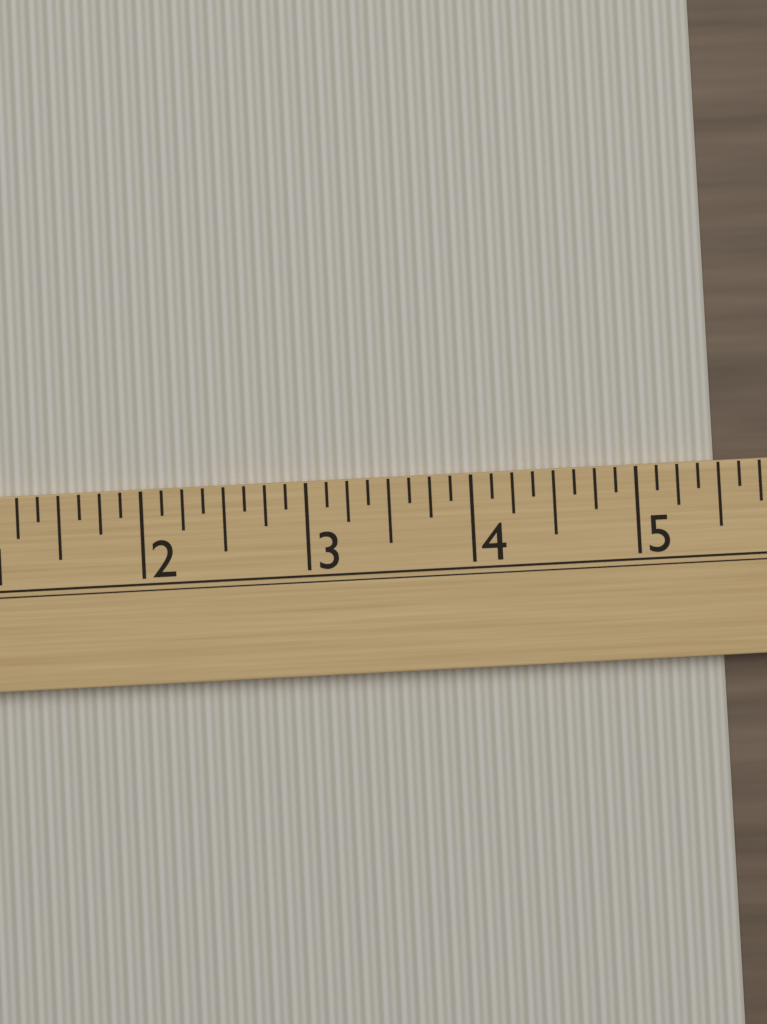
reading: 5.500 (no unit)
